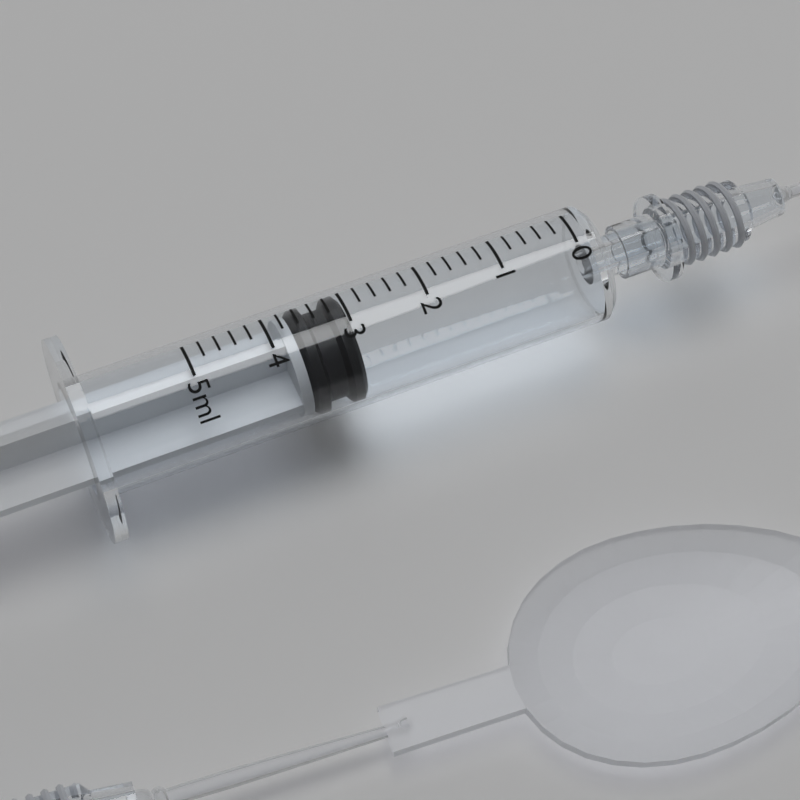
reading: 3.0 ml
